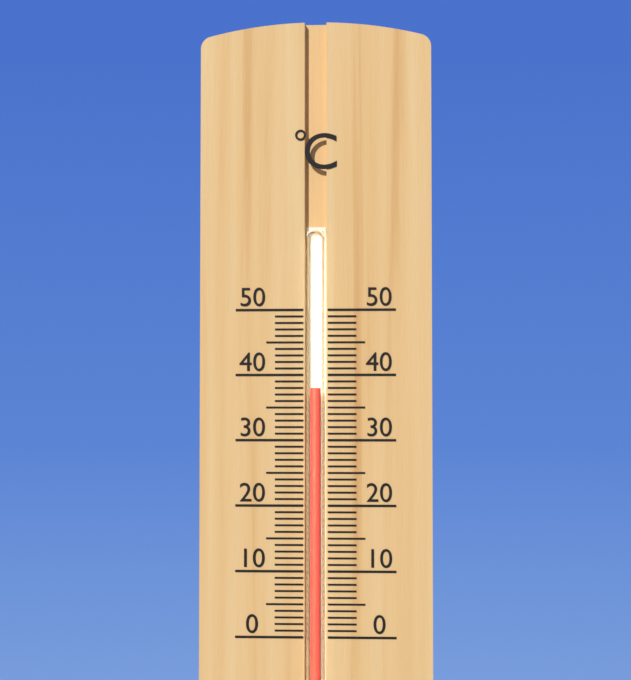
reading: 38 °C
